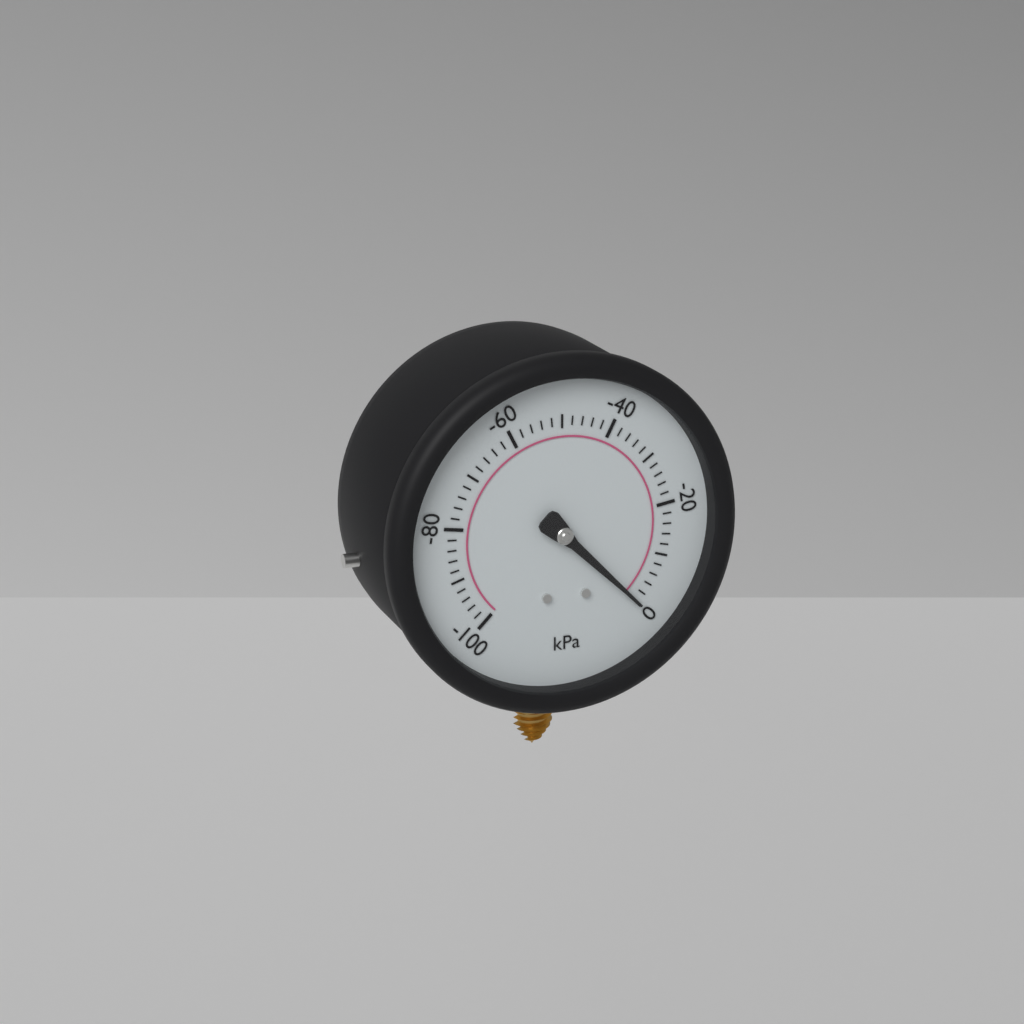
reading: 0 kPa
